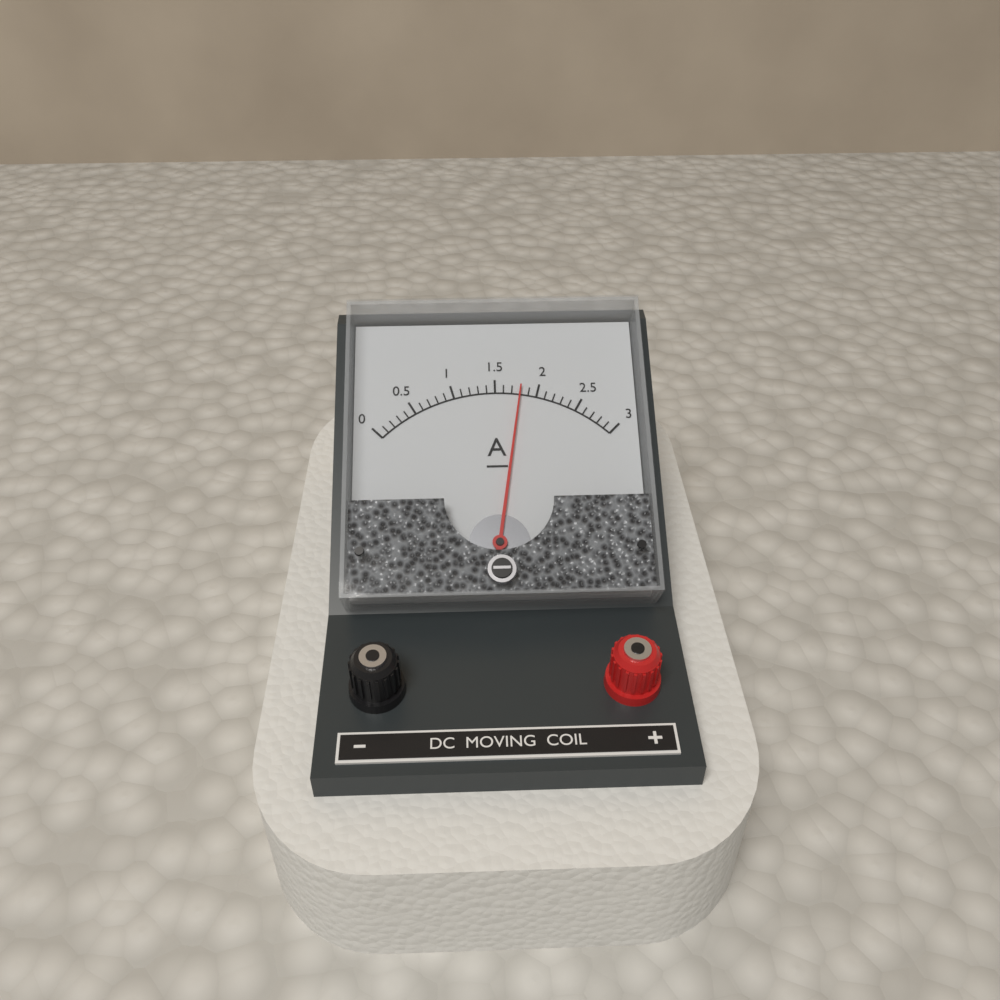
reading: 1.8 A
